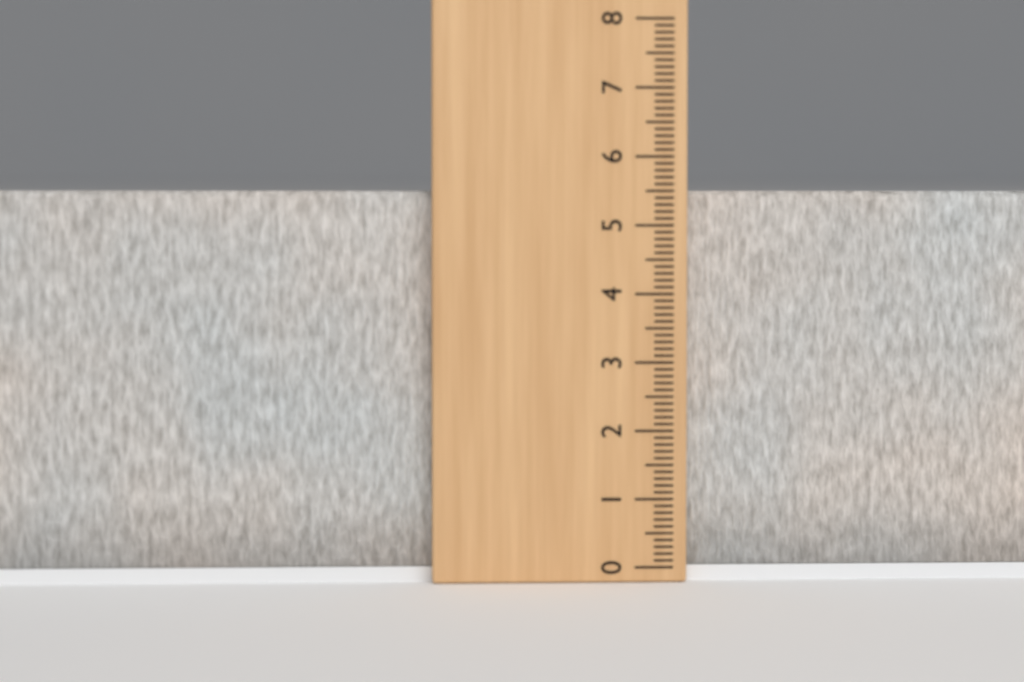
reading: 5.5 (no unit)
